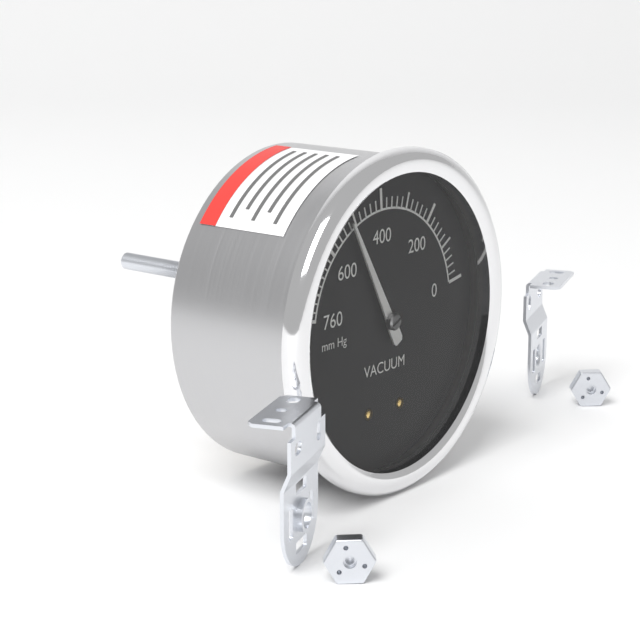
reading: 520 mm Hg
